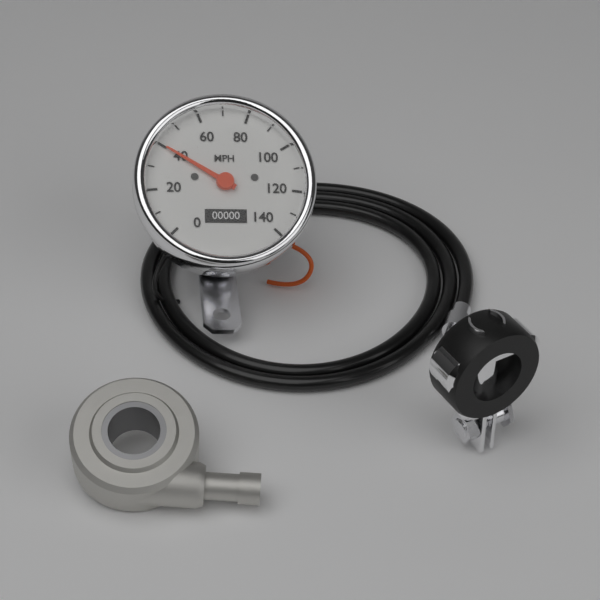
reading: 40 MPH
